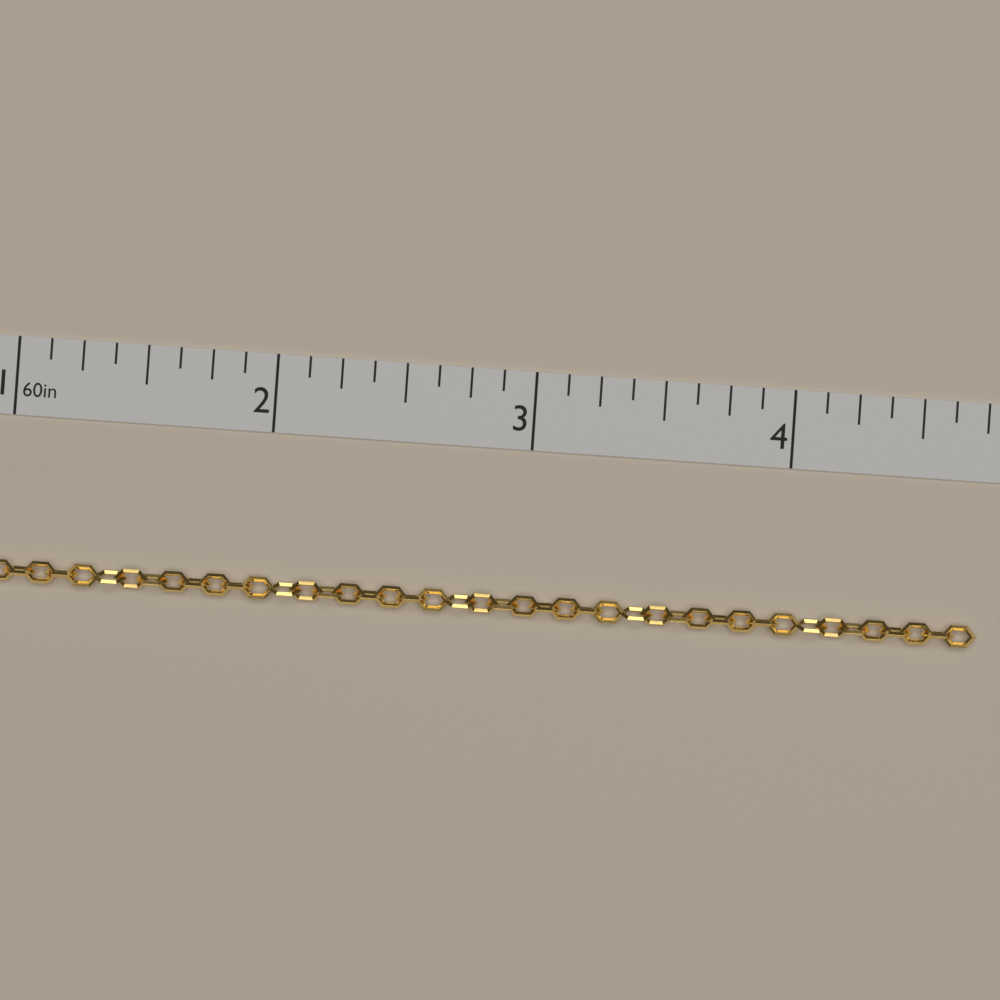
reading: 4.750 in
